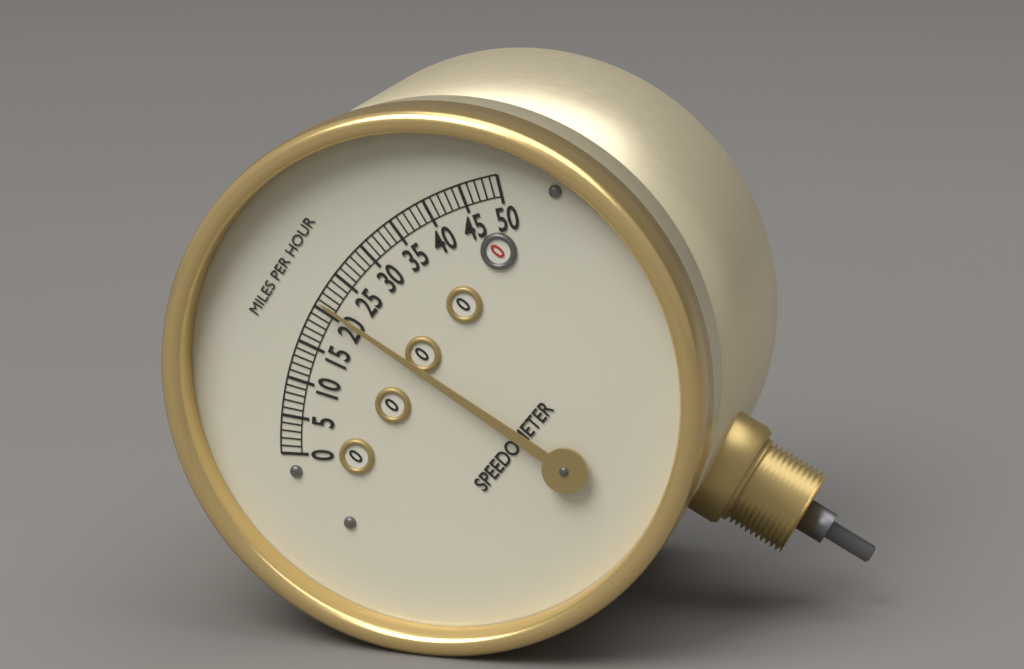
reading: 21 mph
